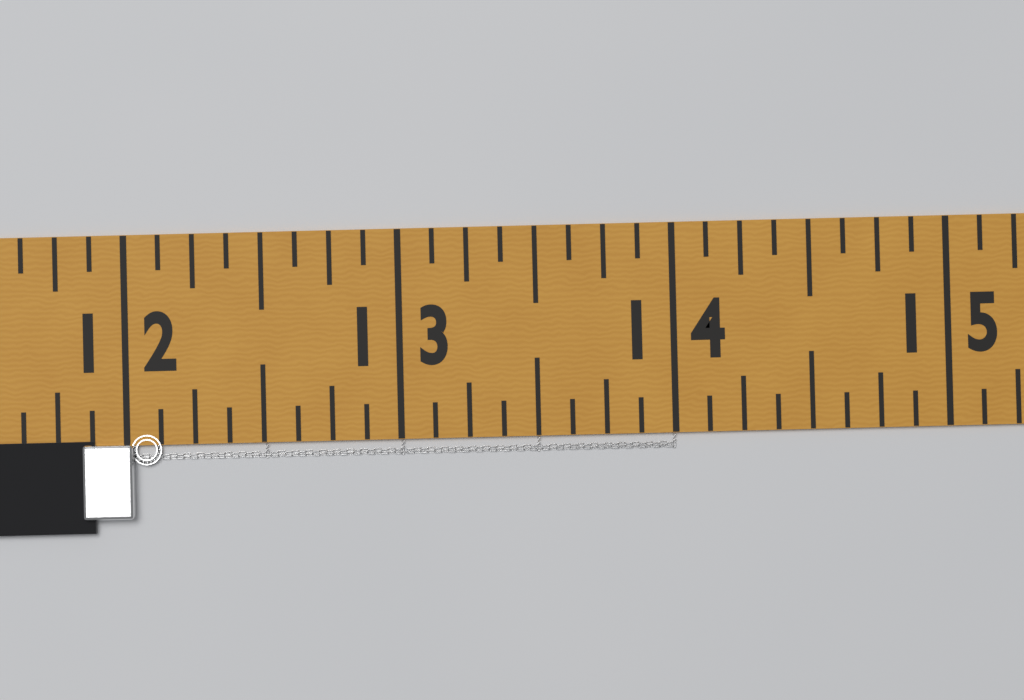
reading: 14.000 in
